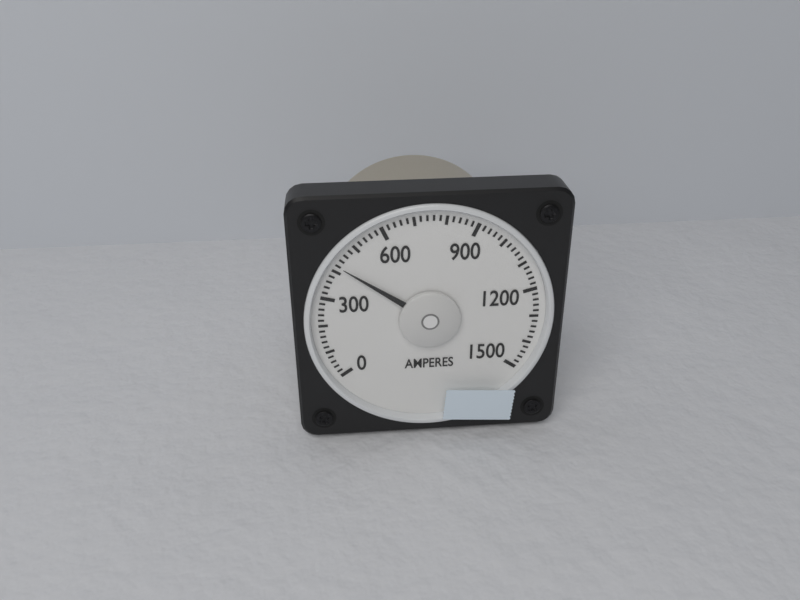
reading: 420 A
